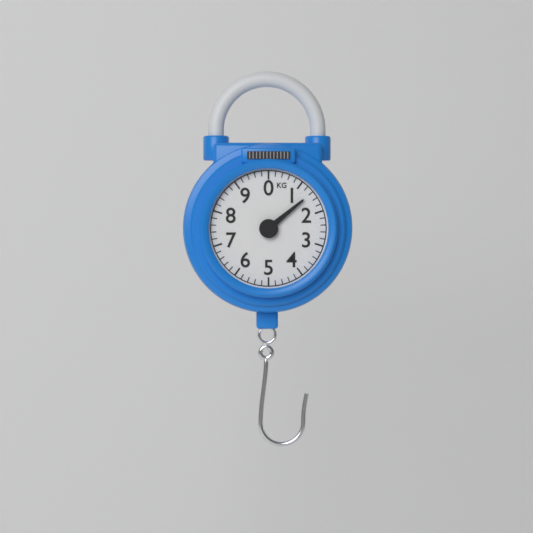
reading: 1.4 kg
